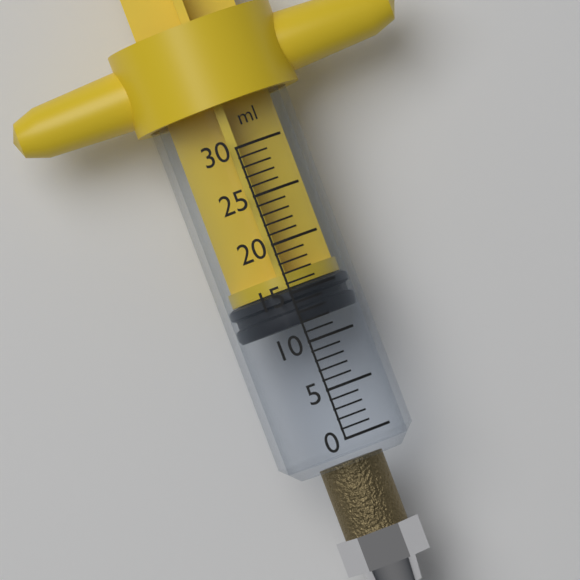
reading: 12 ml
